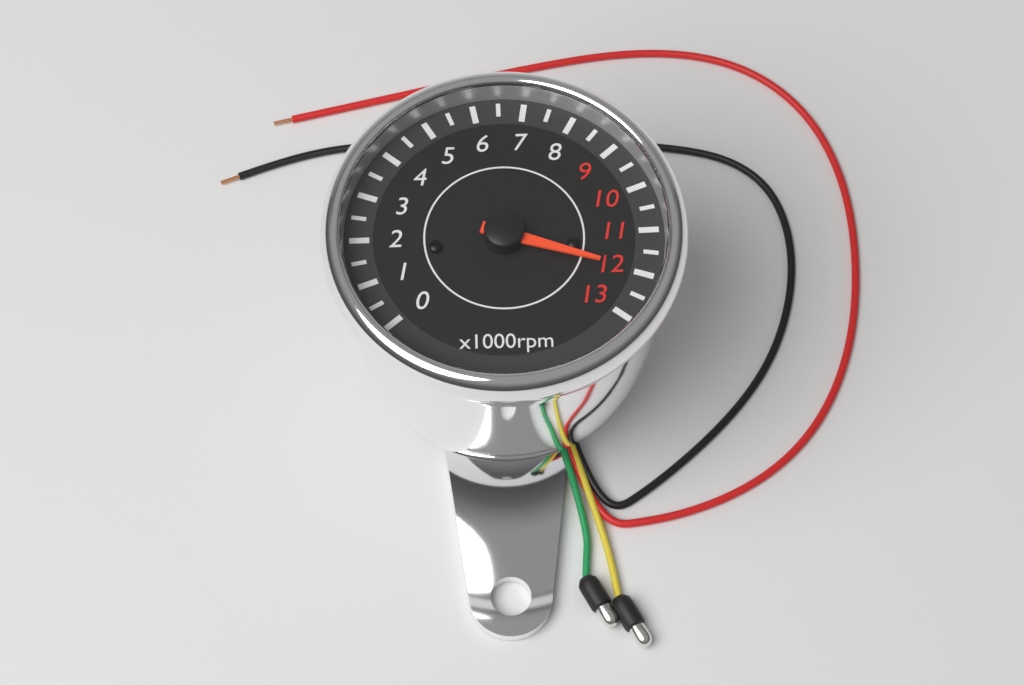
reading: 12000 rpm
